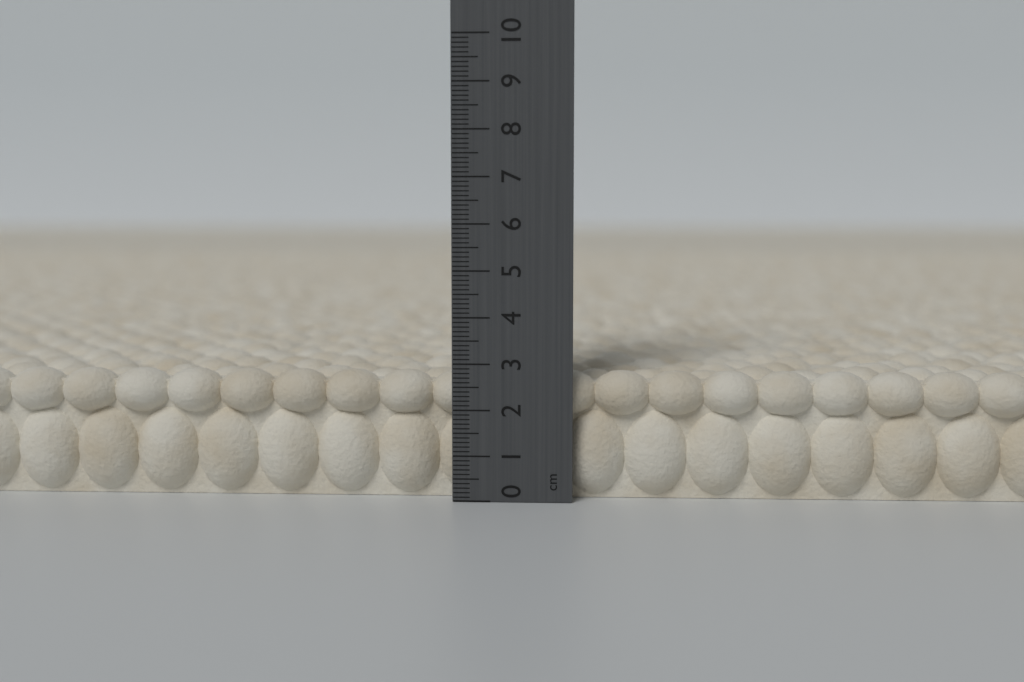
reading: 2.8 cm
